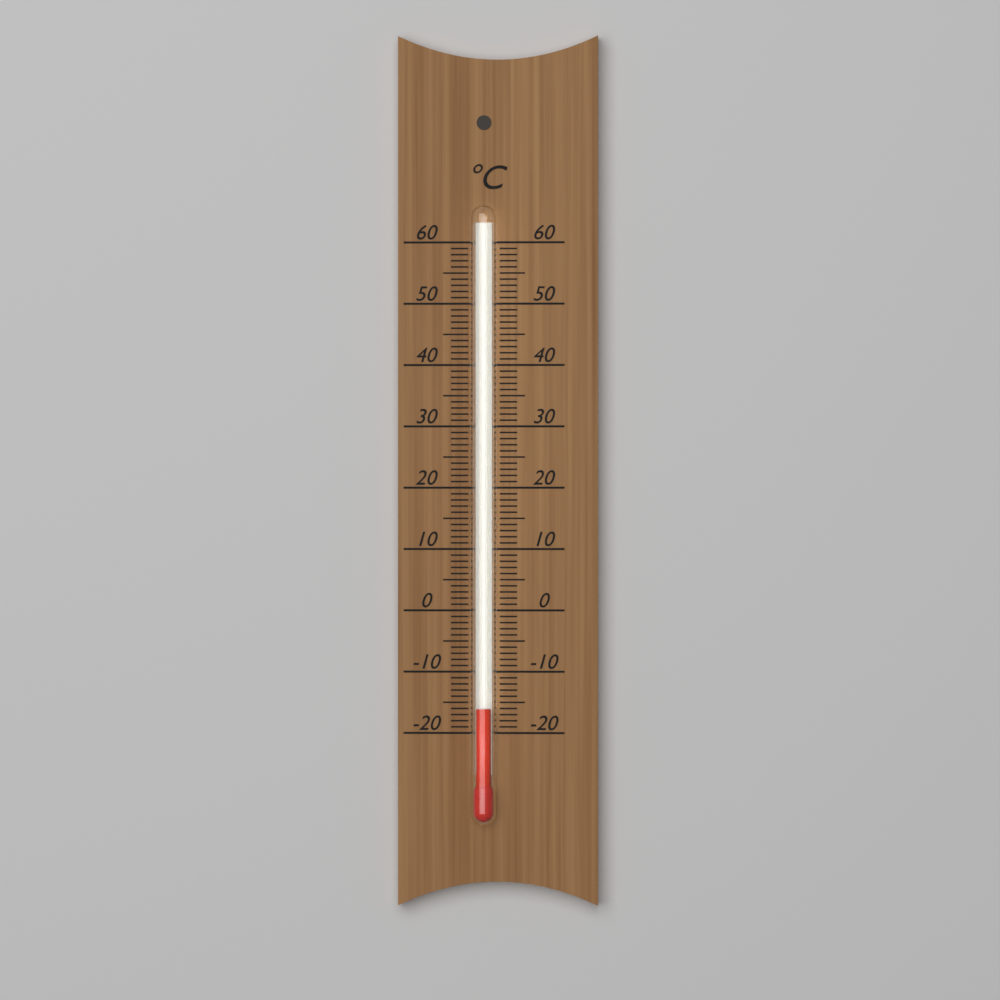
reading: -16 °C
